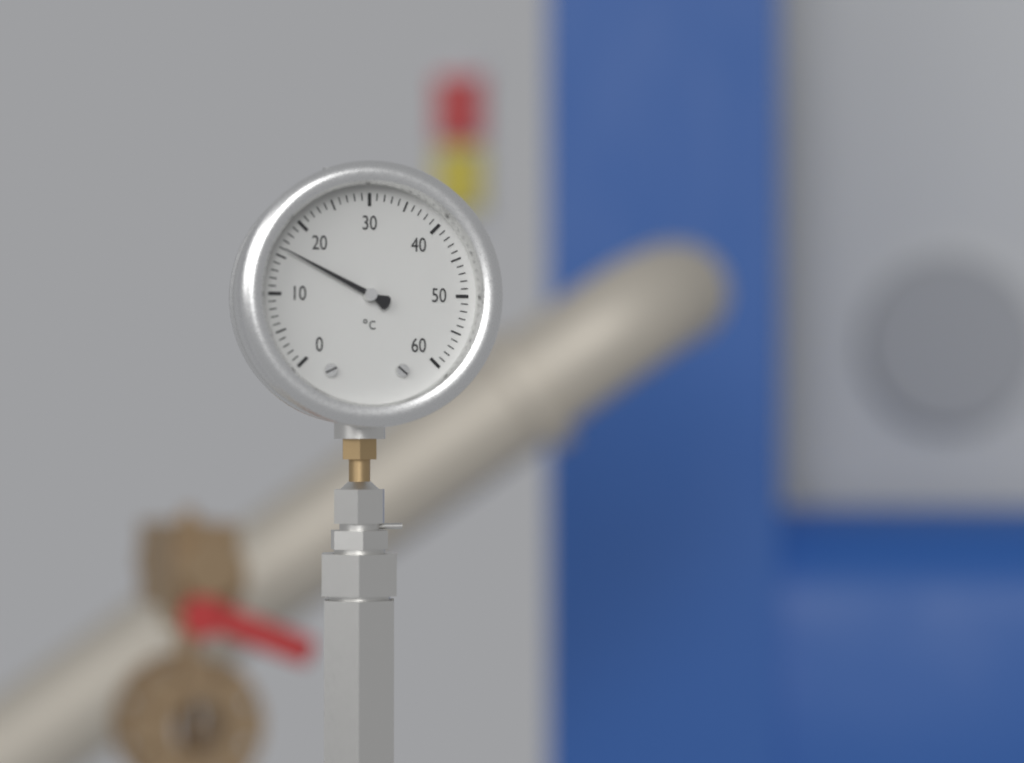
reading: 16 °C
